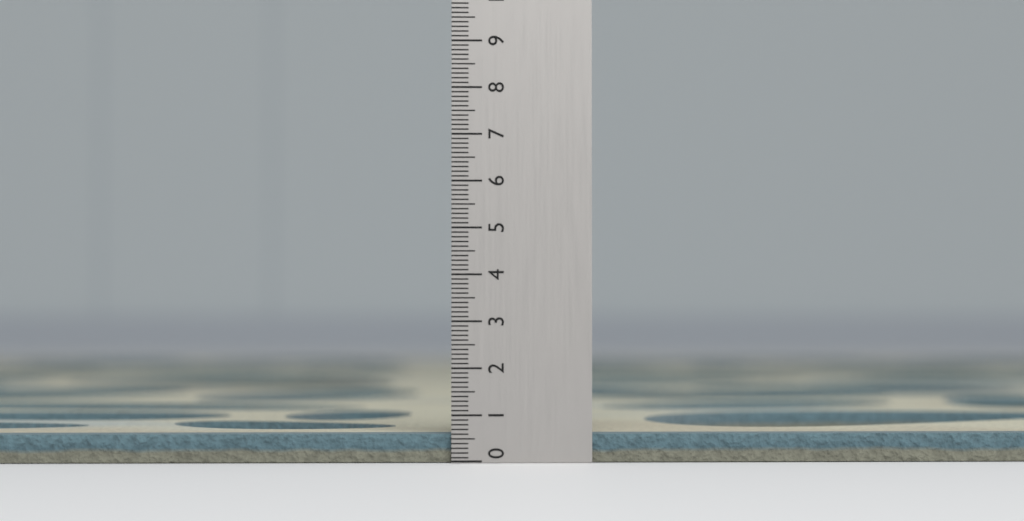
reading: 0.6 (no unit)
